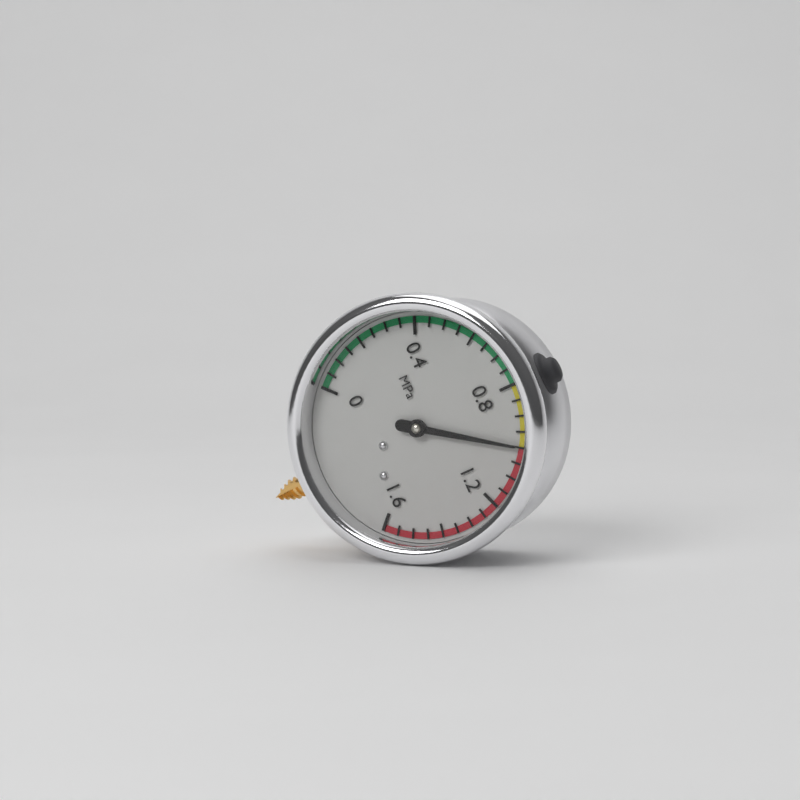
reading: 1.00 MPa
